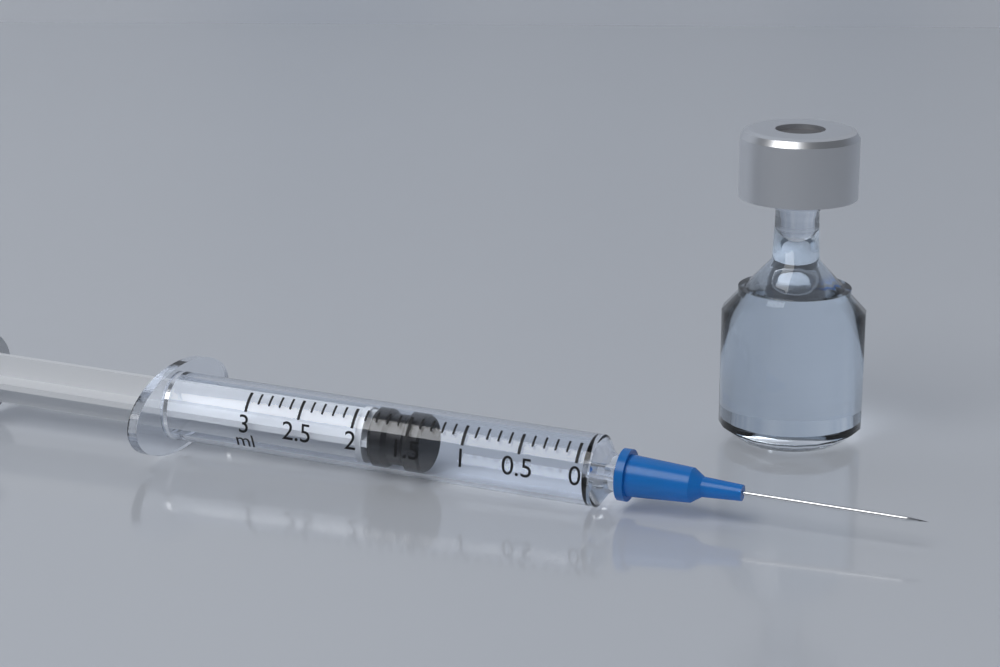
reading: 1.4 ml
